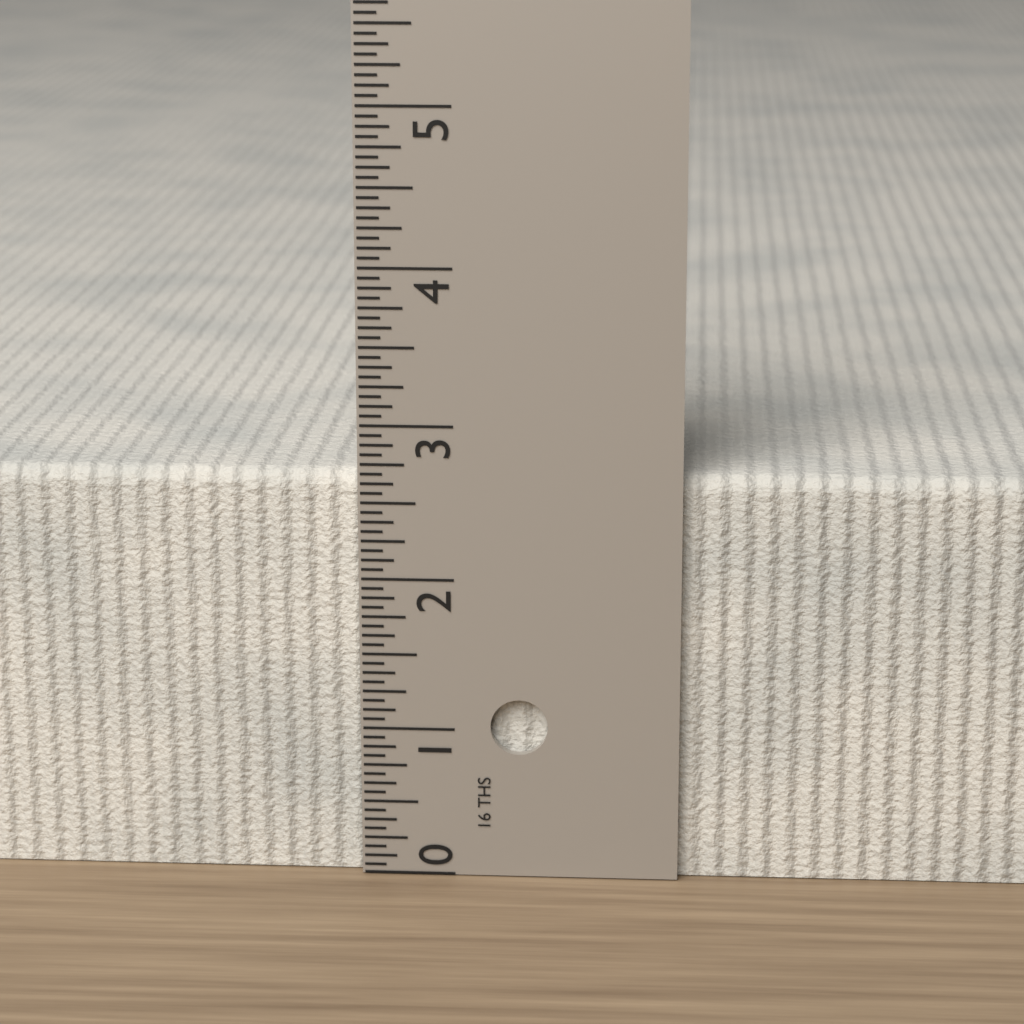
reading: 2.6875 in
